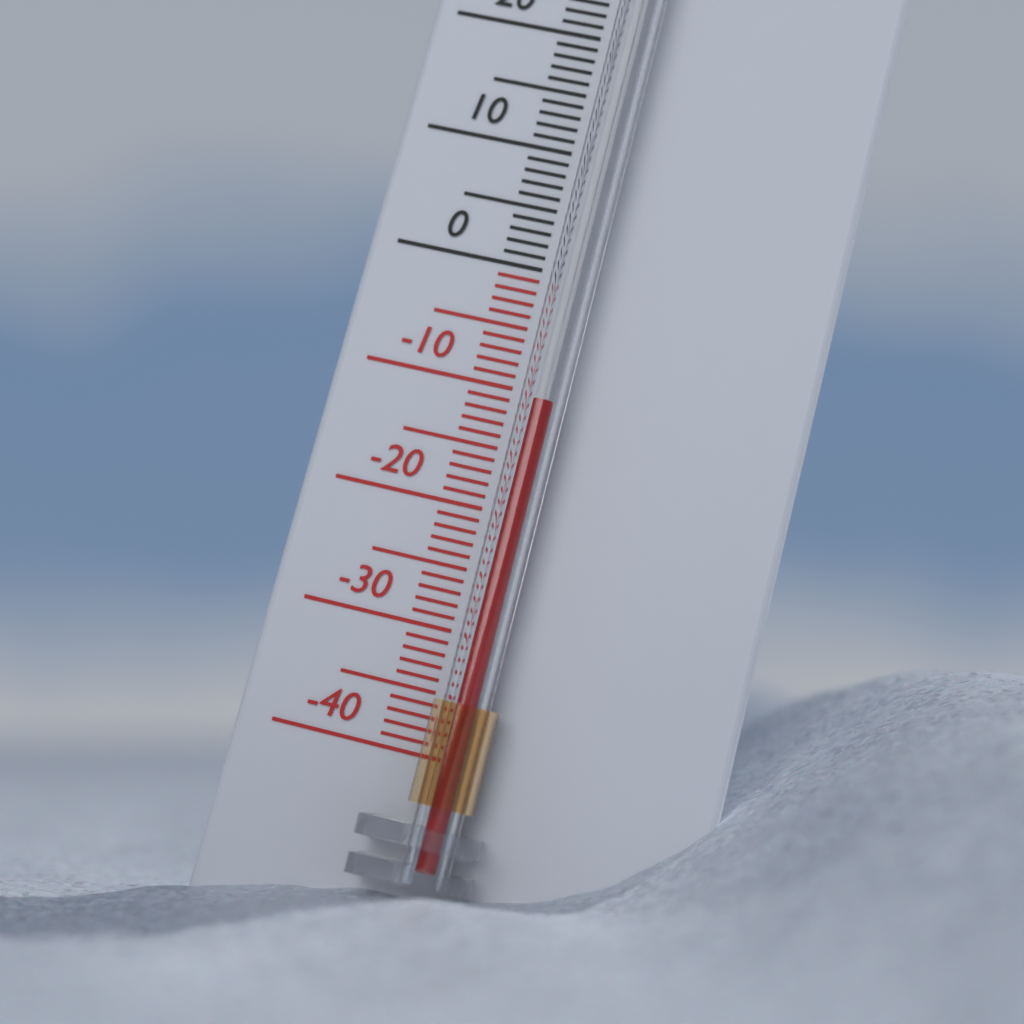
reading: -11 °C
